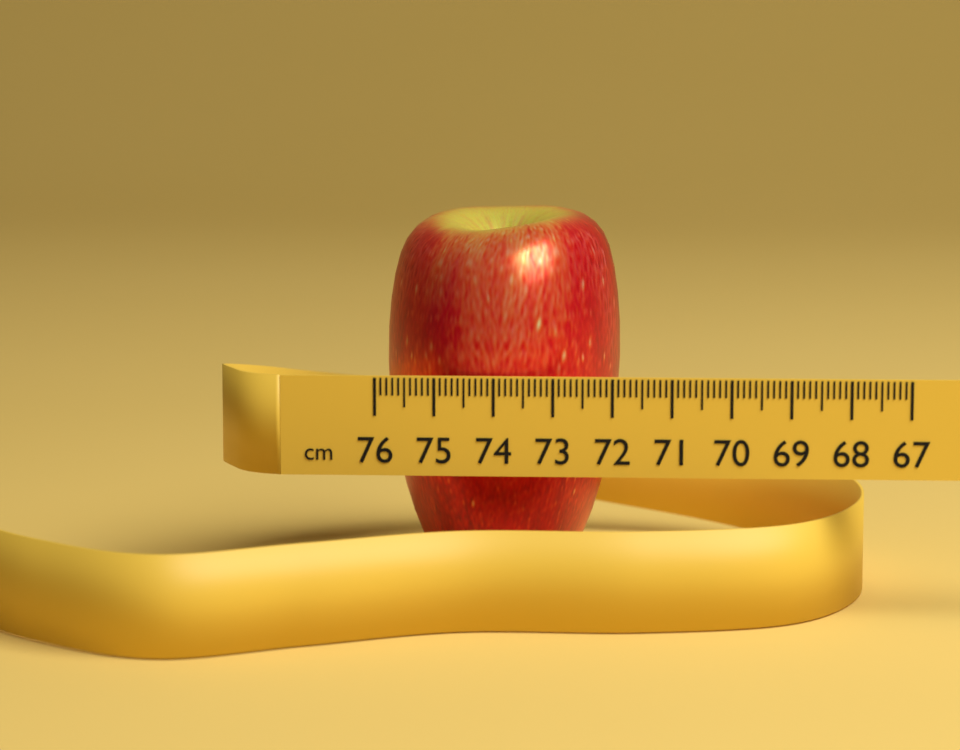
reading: 71.9 cm
